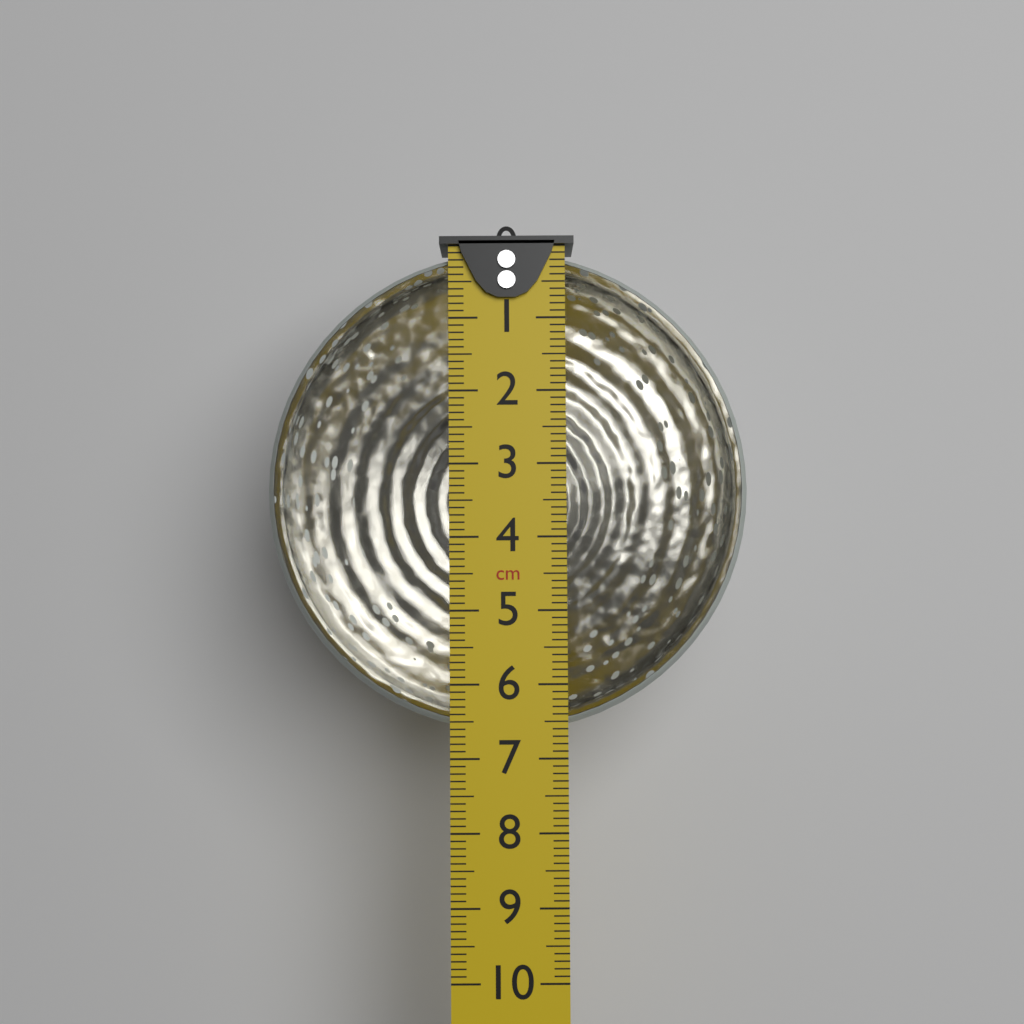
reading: 6.7 cm
